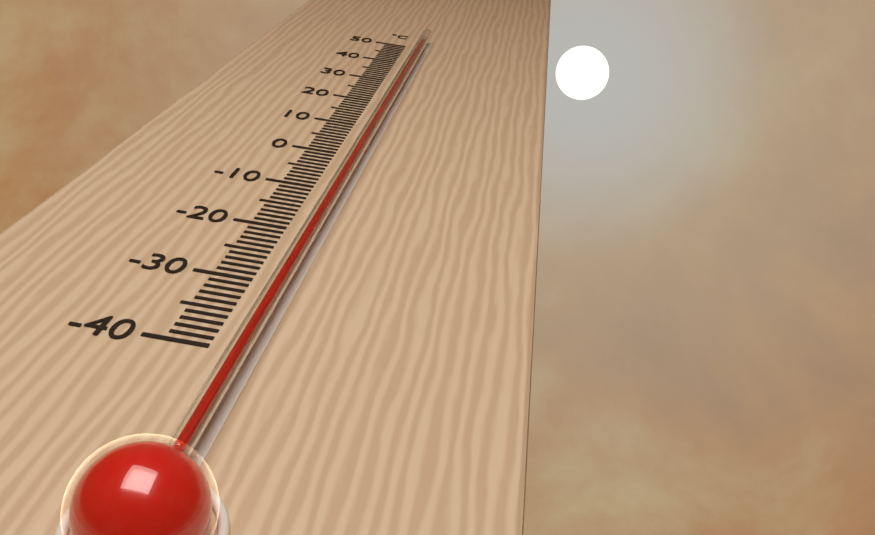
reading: 48 °C
